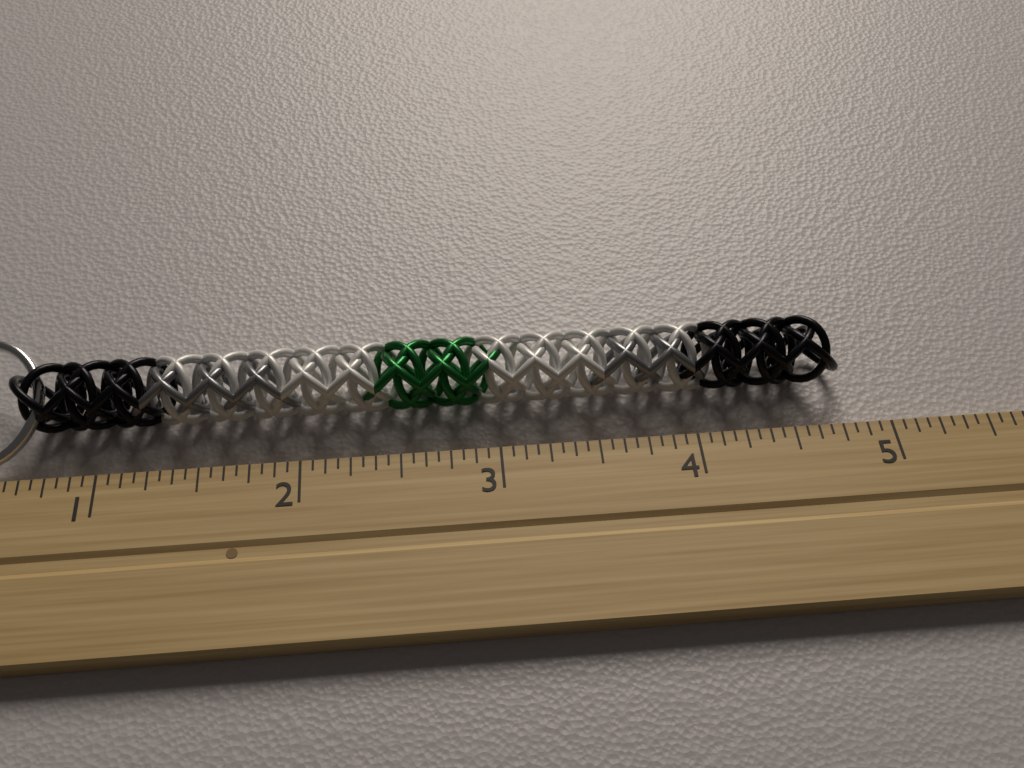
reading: 4.8125 inch
